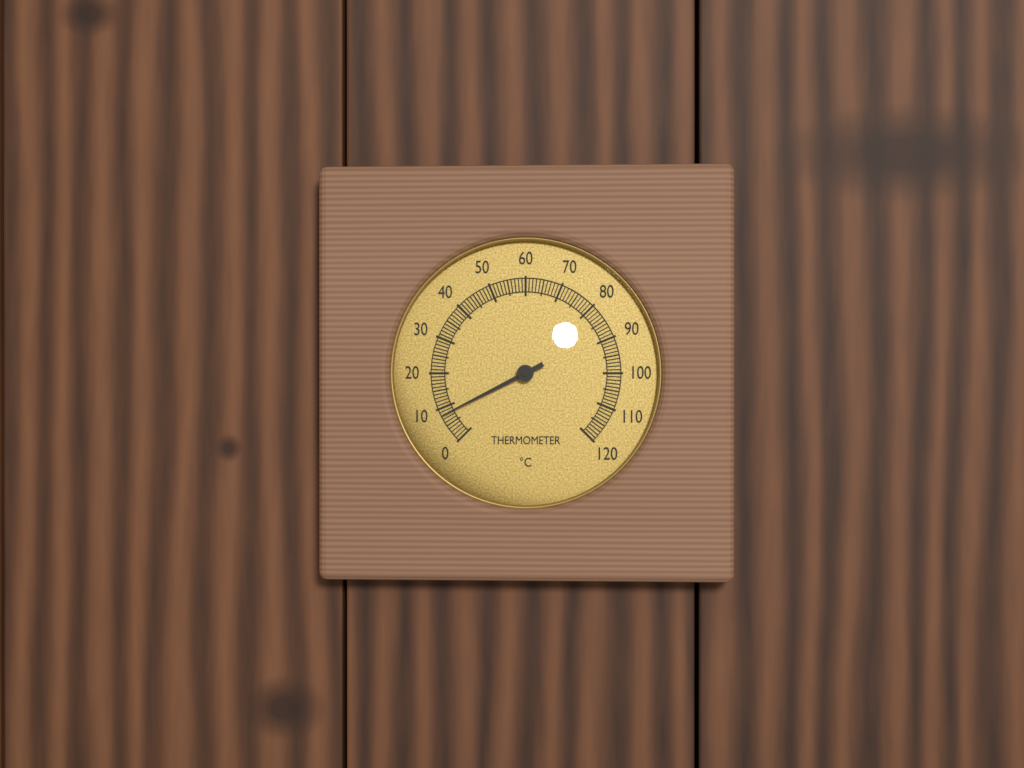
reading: 8 °C
